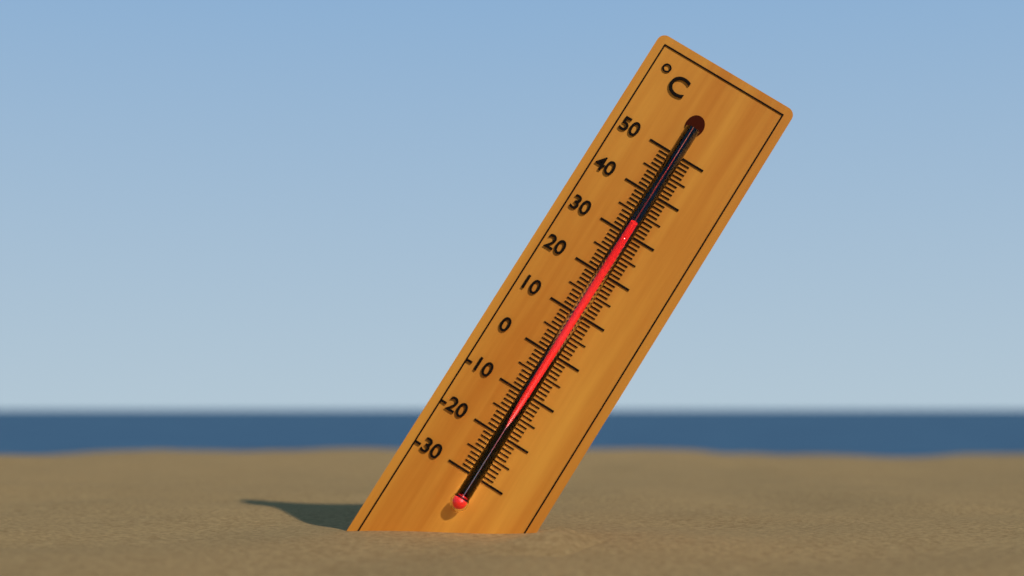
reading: 32 °C
